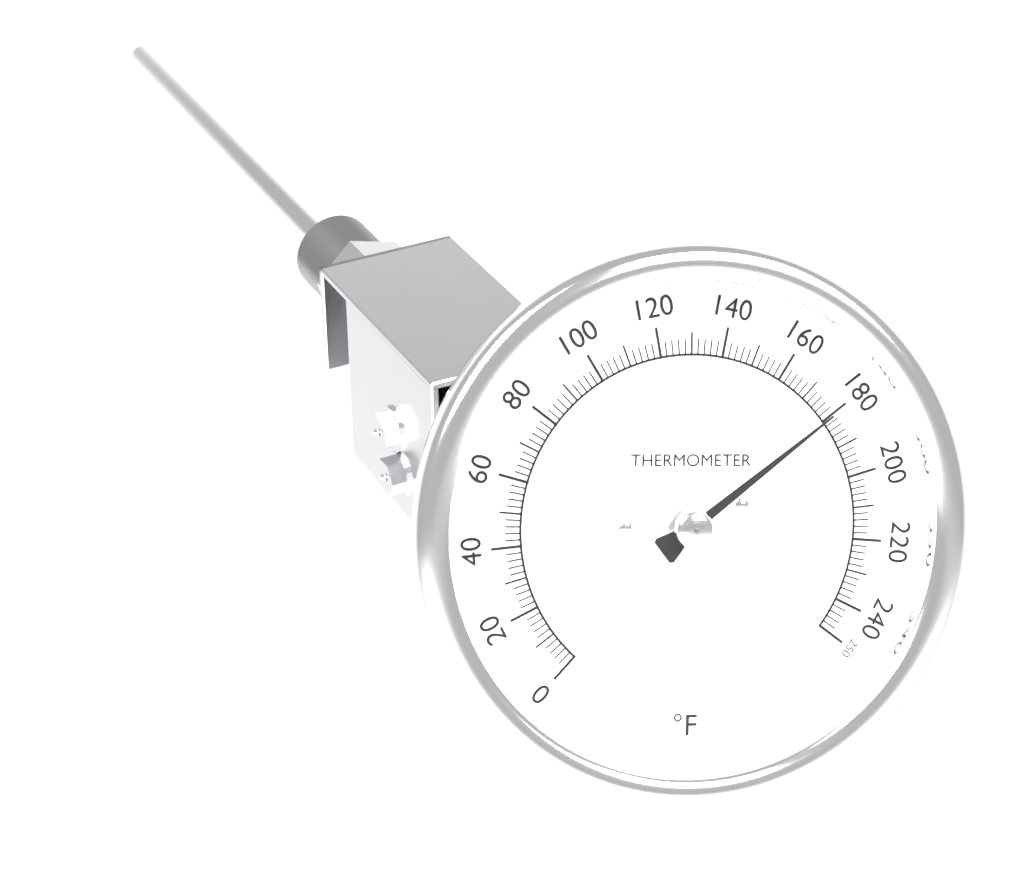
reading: 180 °F
